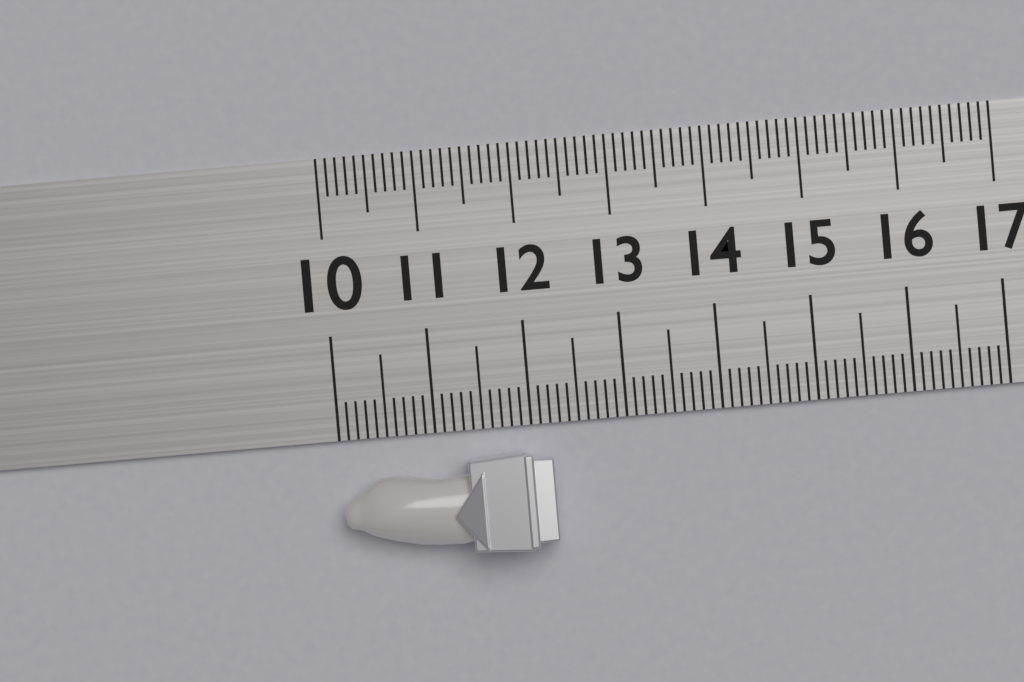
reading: 12.2 (no unit)
